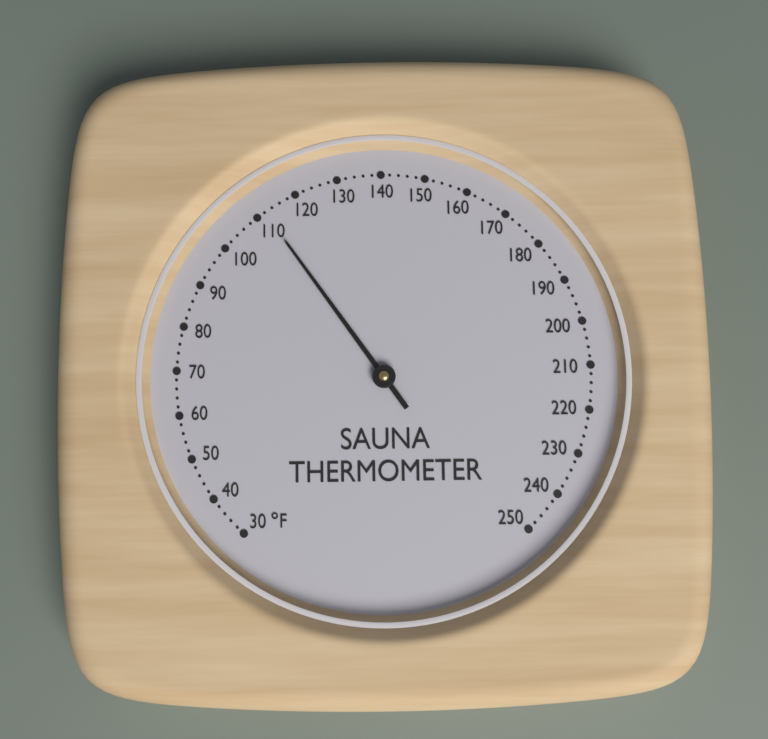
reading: 112 °F
